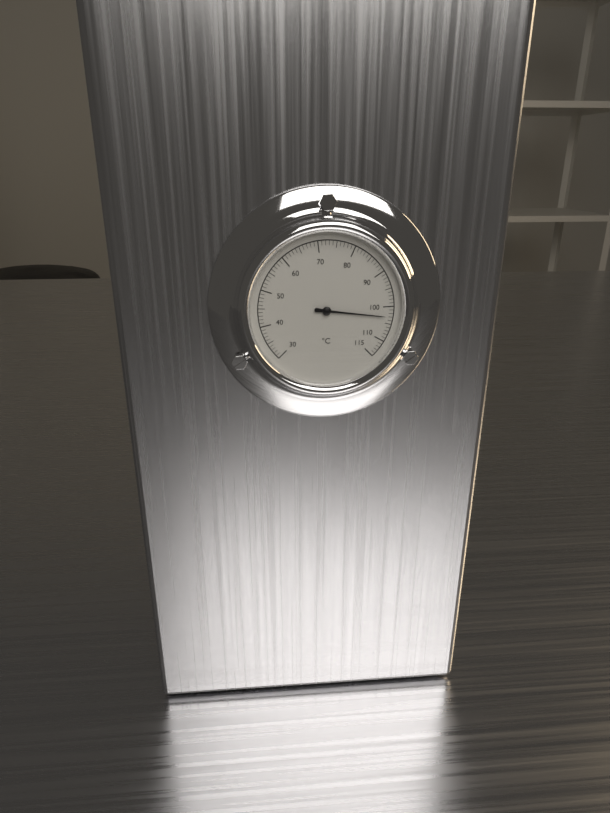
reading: 103 °C
